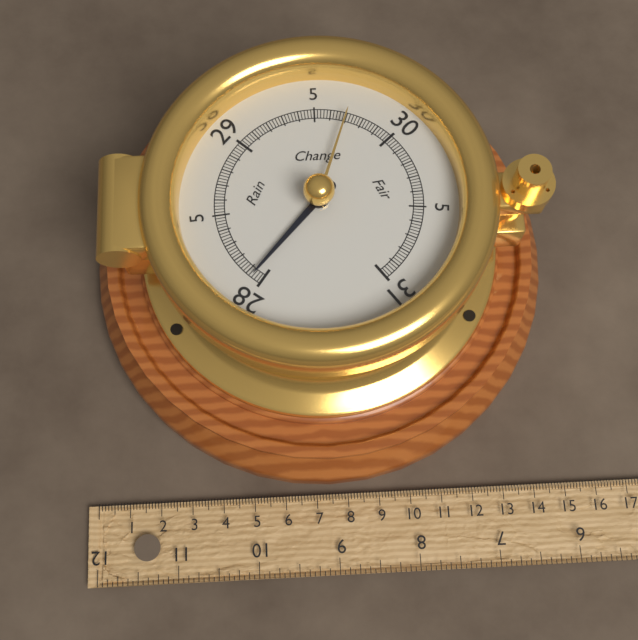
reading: 28.06 inHg
